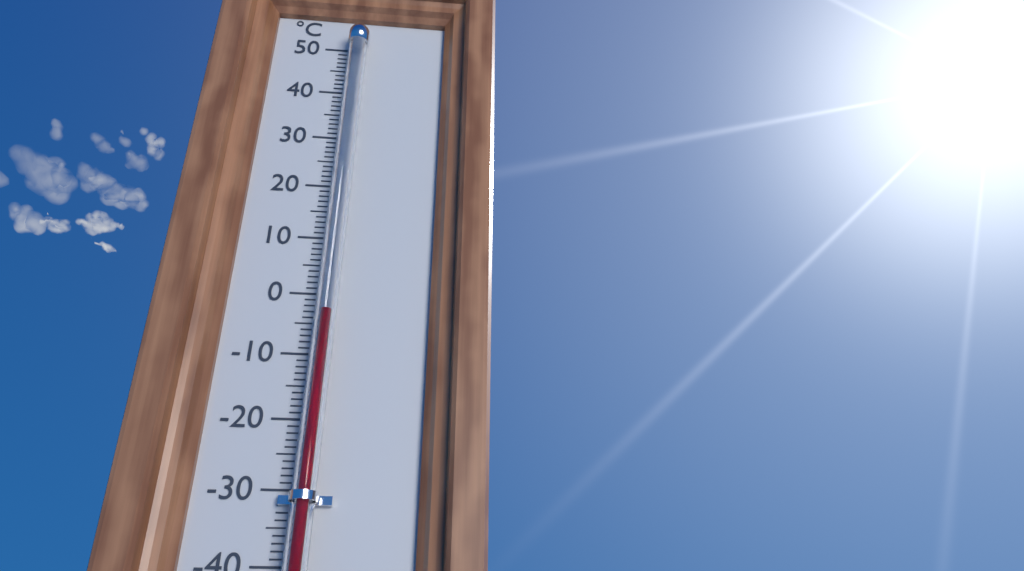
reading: -4 °C
